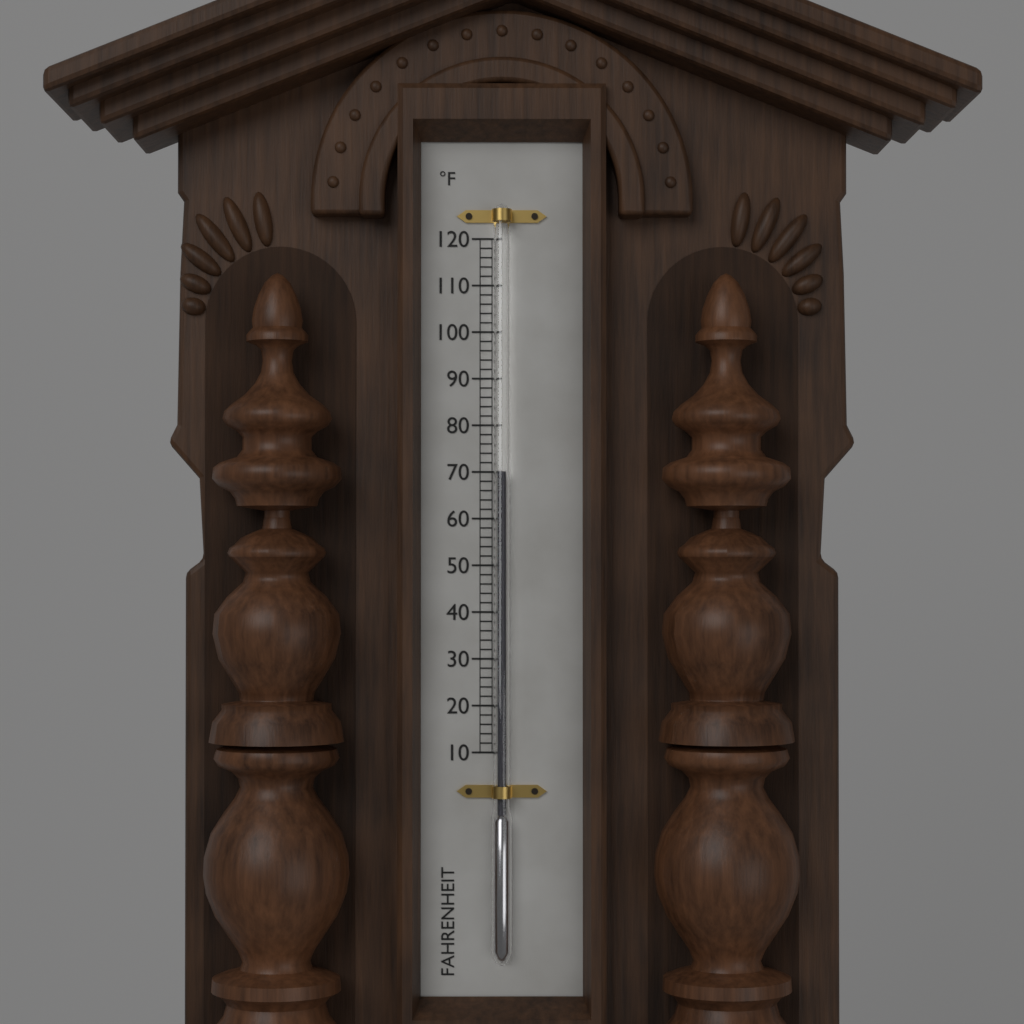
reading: 70 °F
